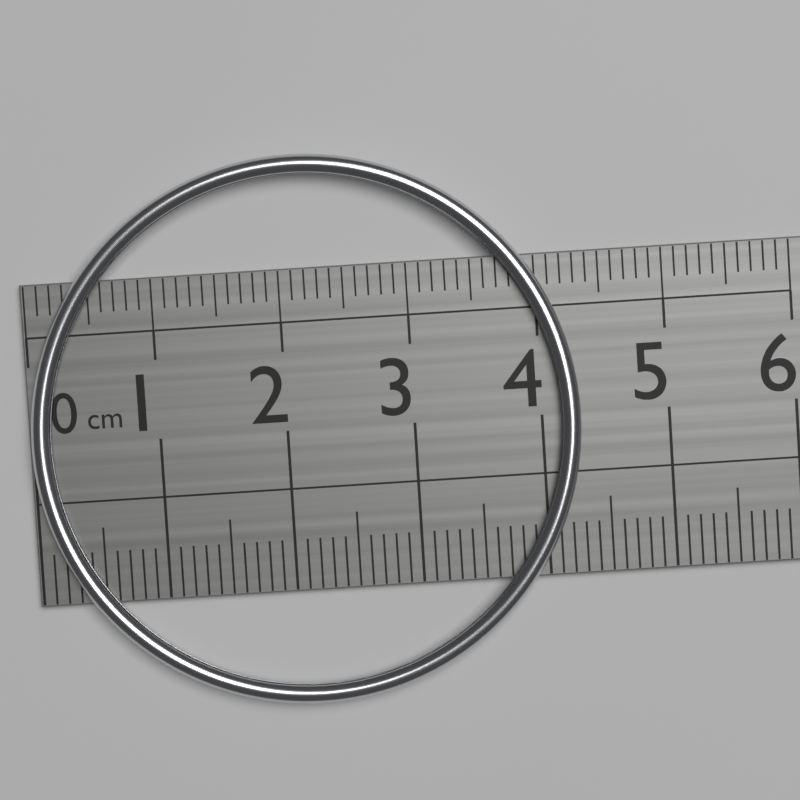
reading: 4.3 cm
